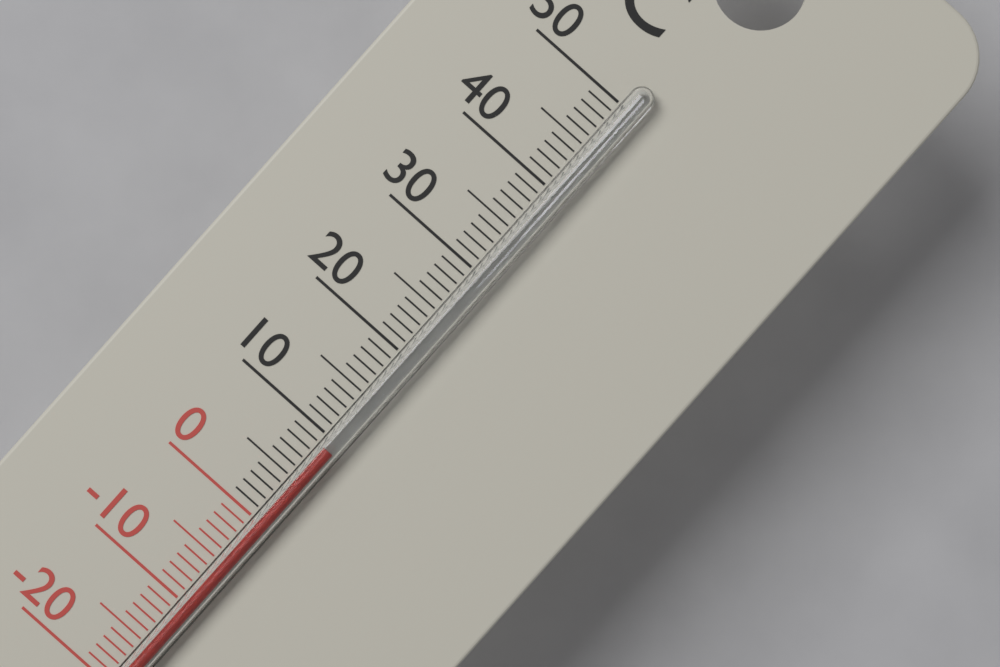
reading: 9 °C
